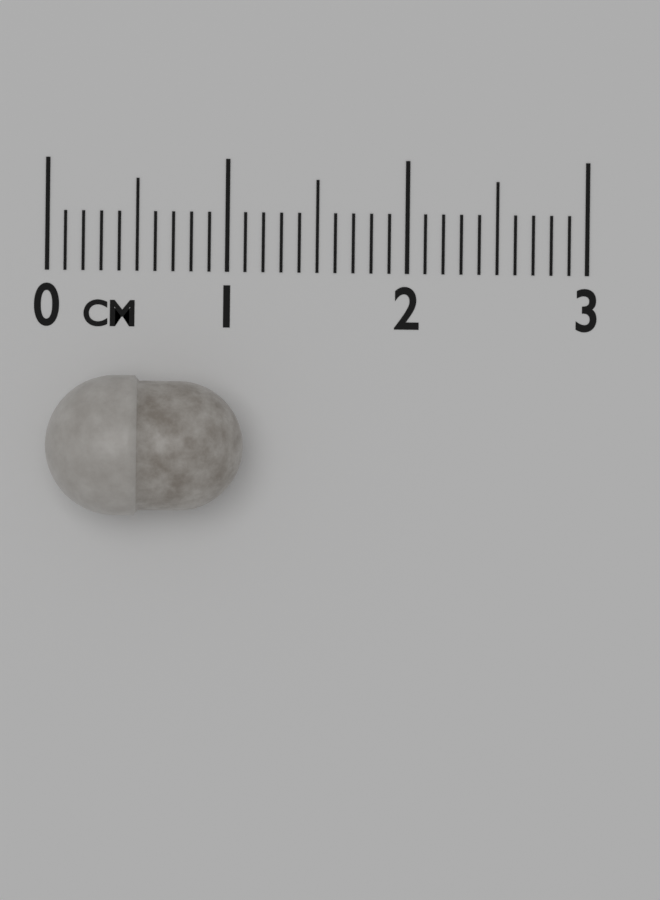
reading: 1.1 cm
